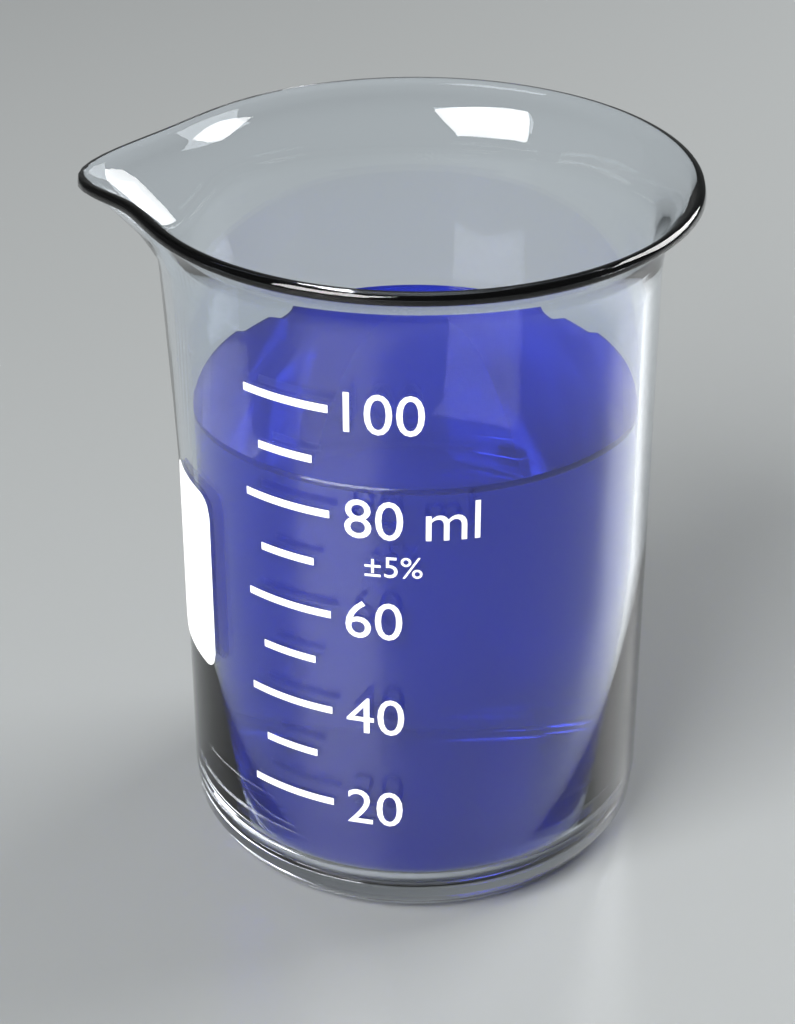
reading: 85 ml
